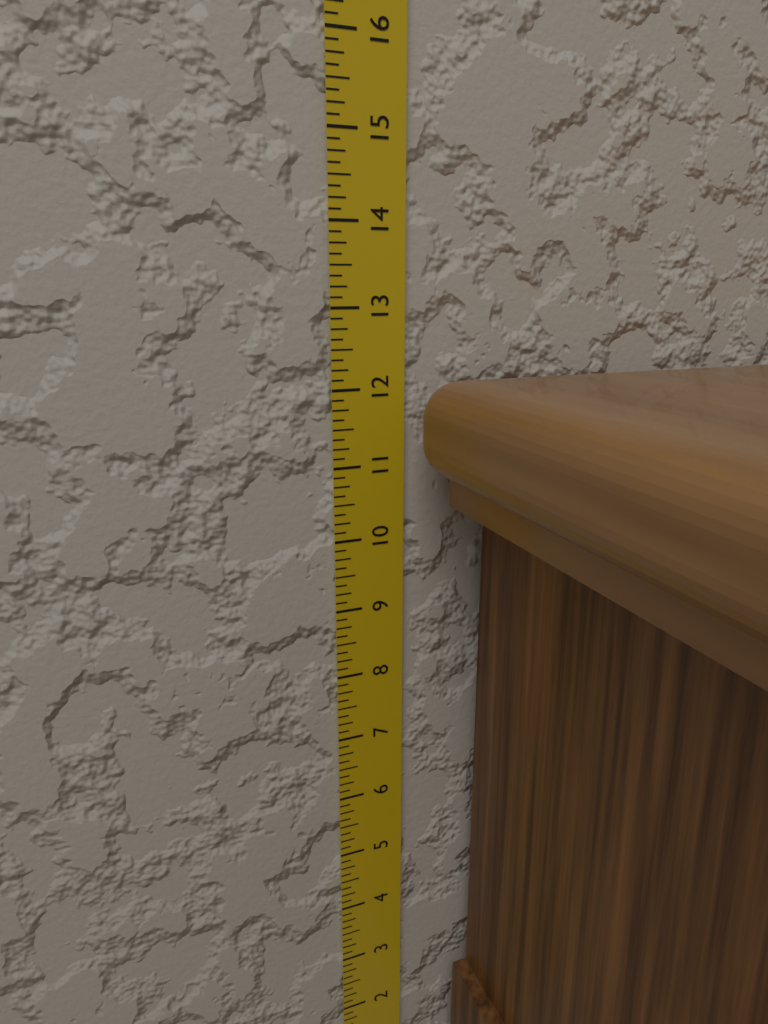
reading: 12.125 in
